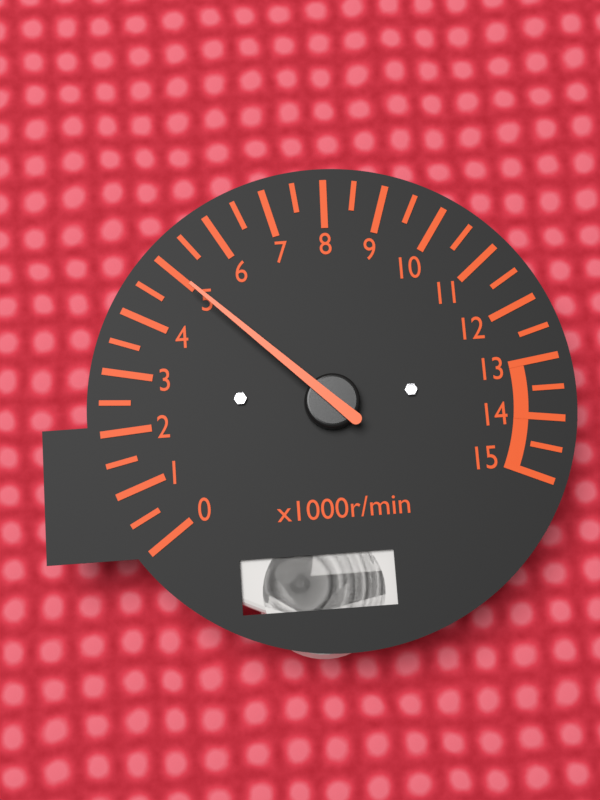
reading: 5.0 x1000r/min
